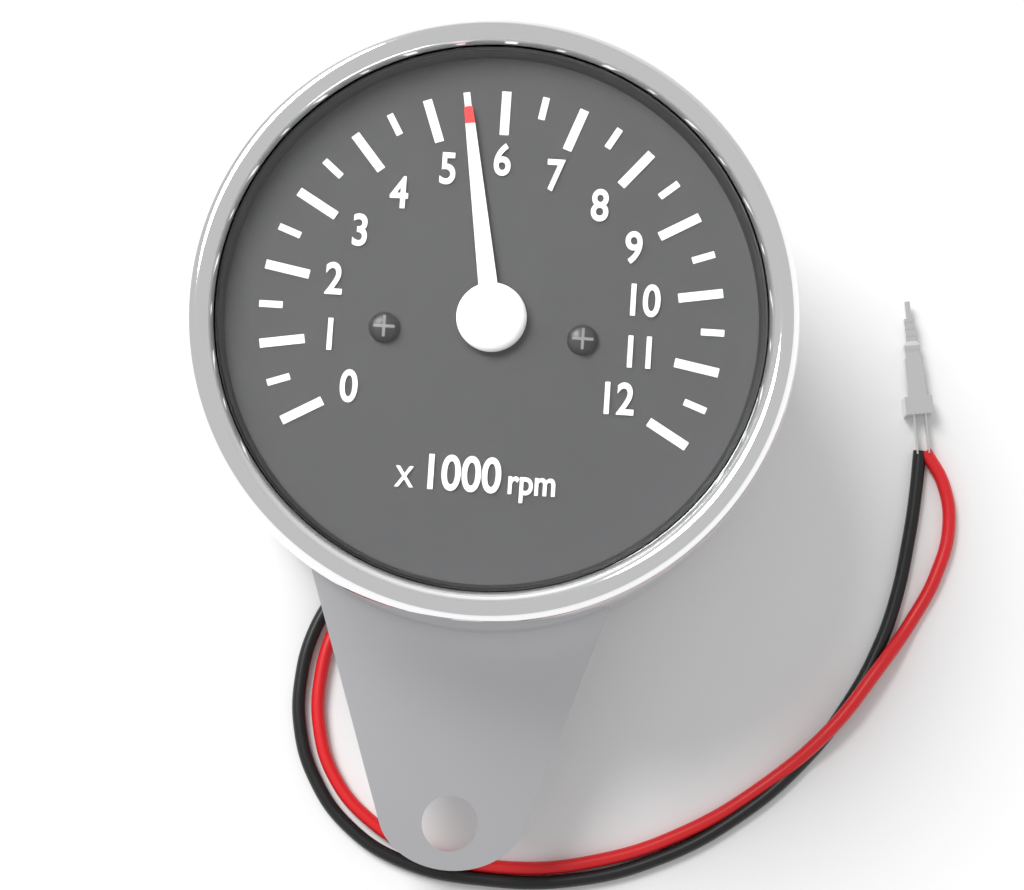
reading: 5.5 x1000 rpm
